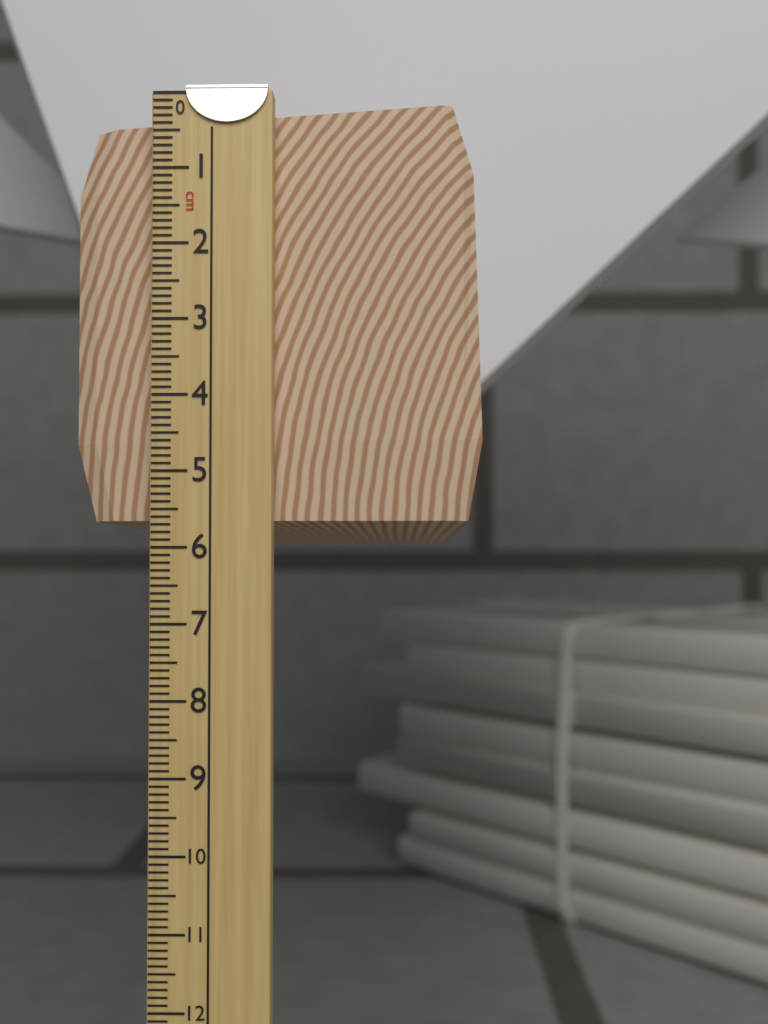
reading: 6.0 cm
